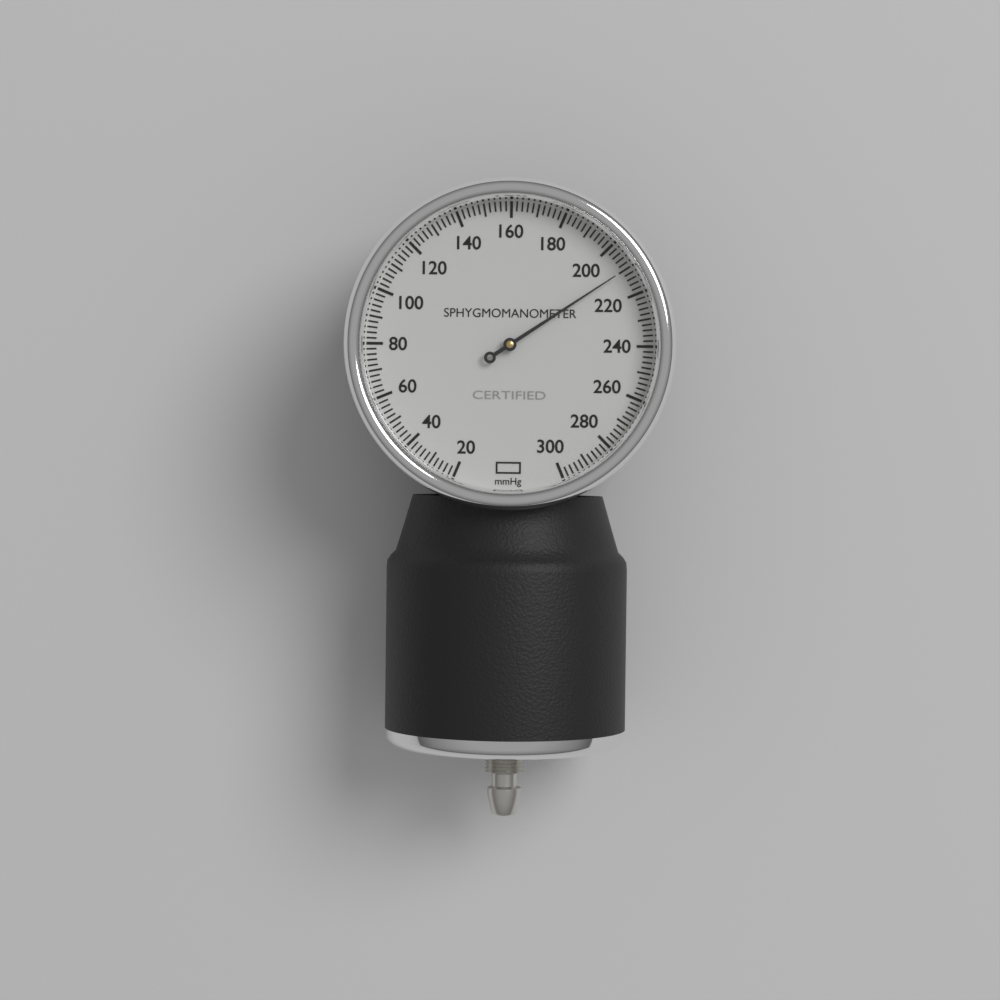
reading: 210 mmHg
